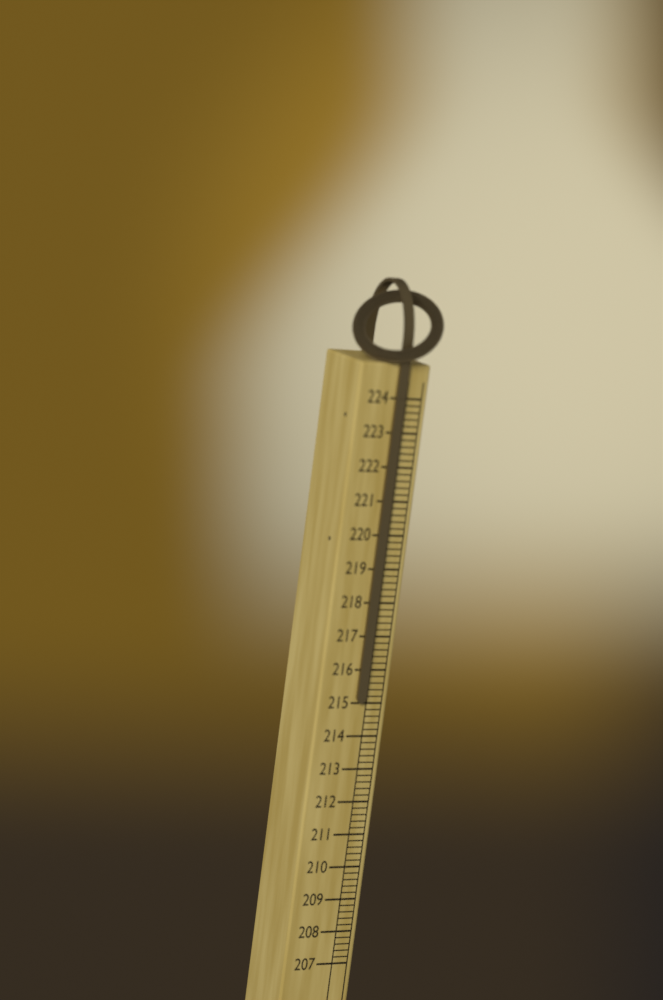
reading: 215.0 (no unit)
